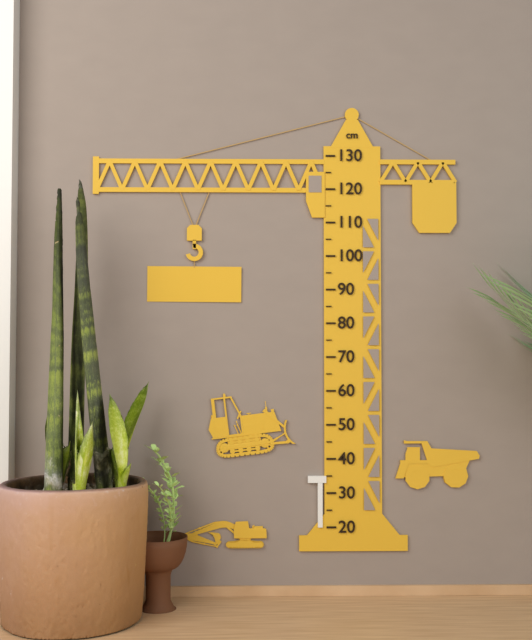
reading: 35 cm
